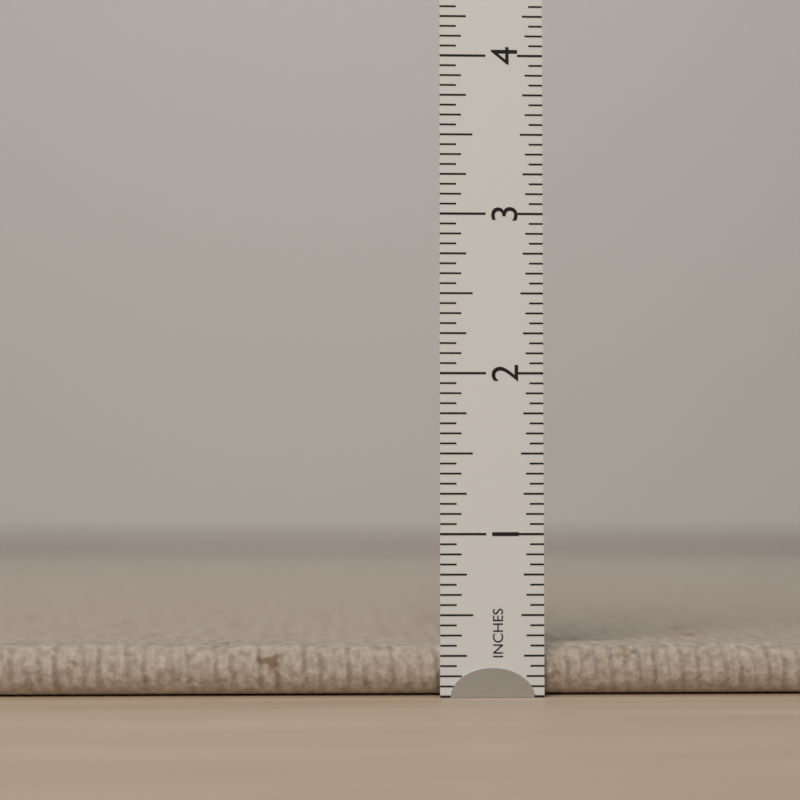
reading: 0.3125 in
